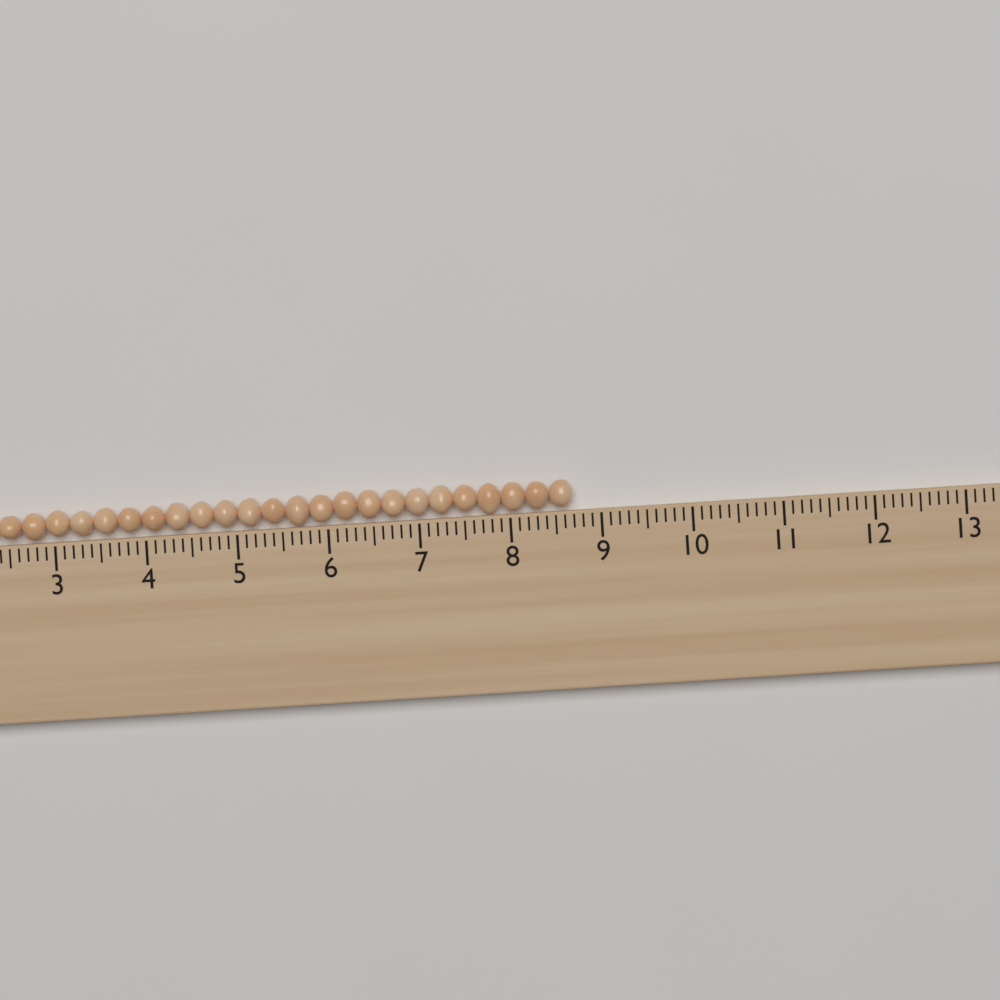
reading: 8.7 (no unit)
